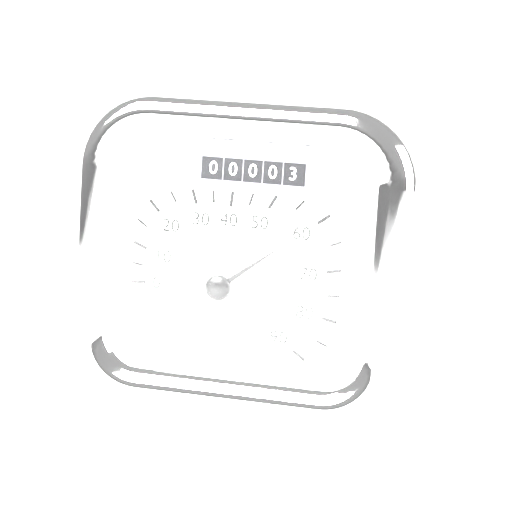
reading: 60 km/h
